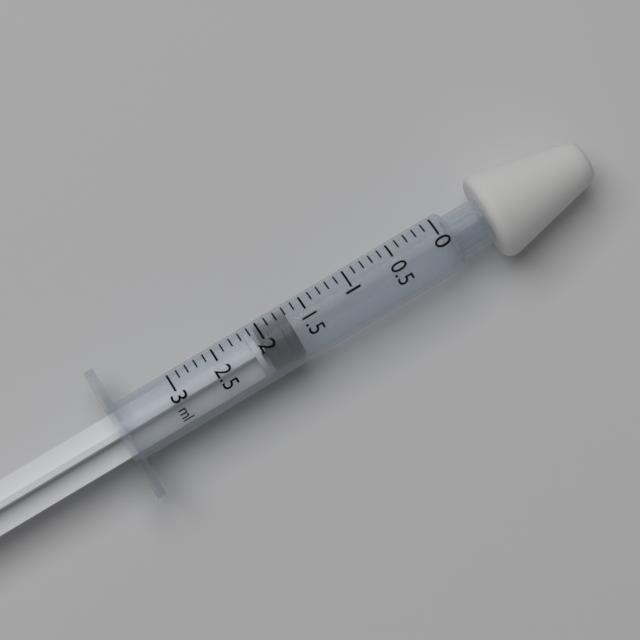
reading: 1.7 ml
